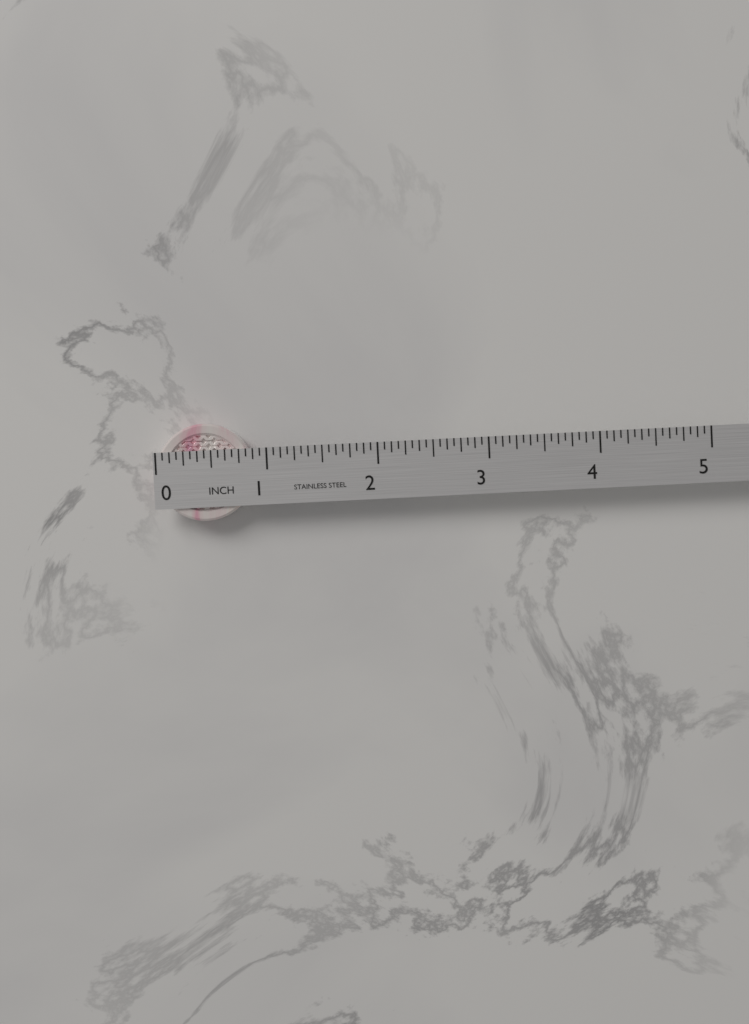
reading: 0.8750 in
